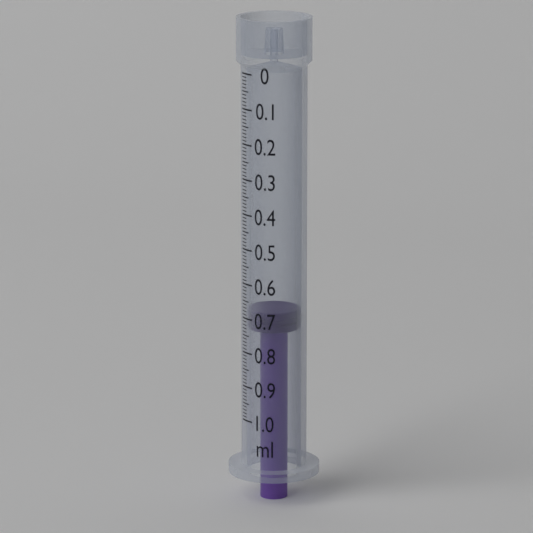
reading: 0.68 ml
